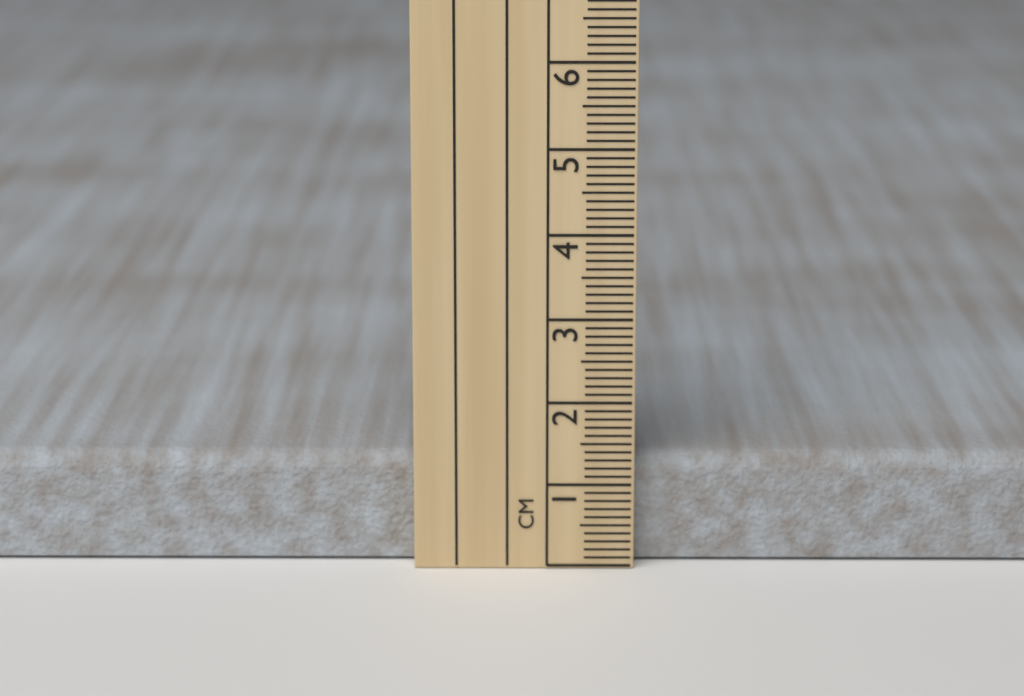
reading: 1.3 cm
